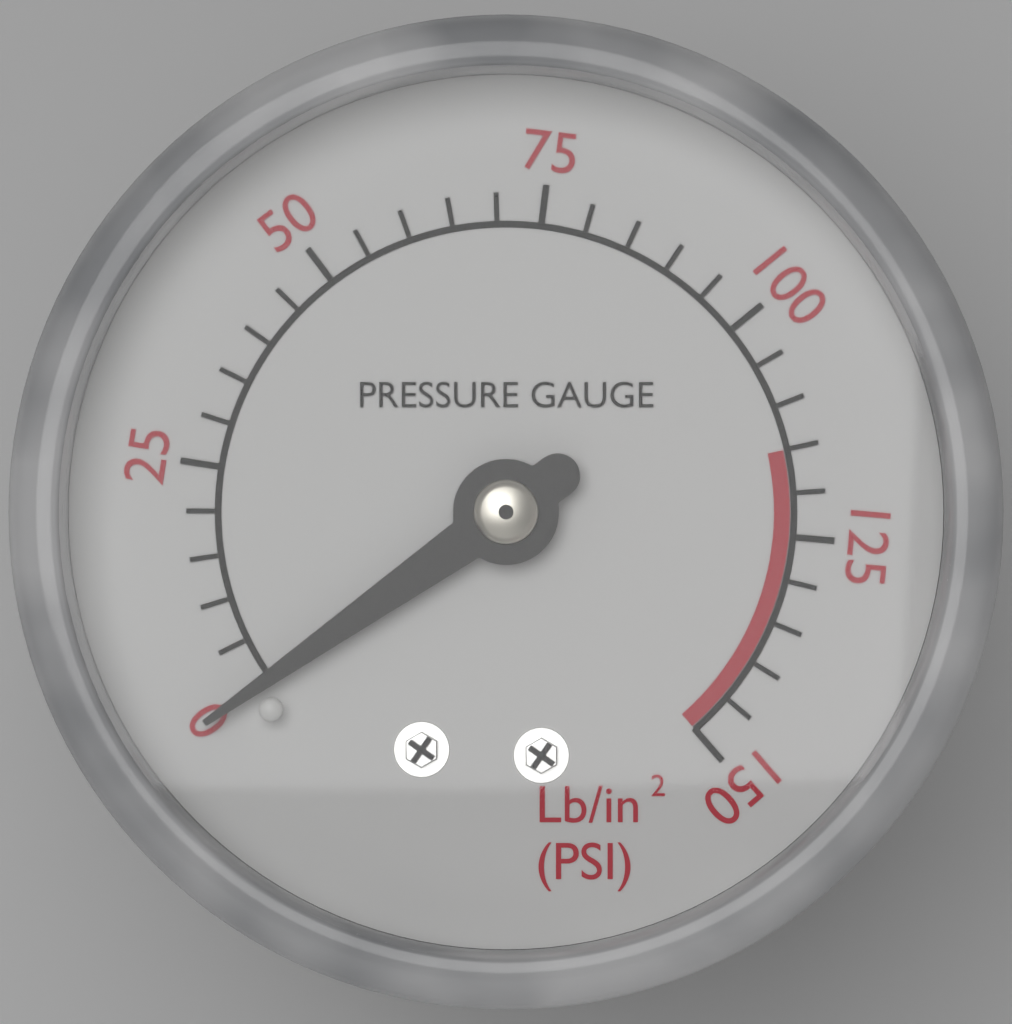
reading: 0 psi
